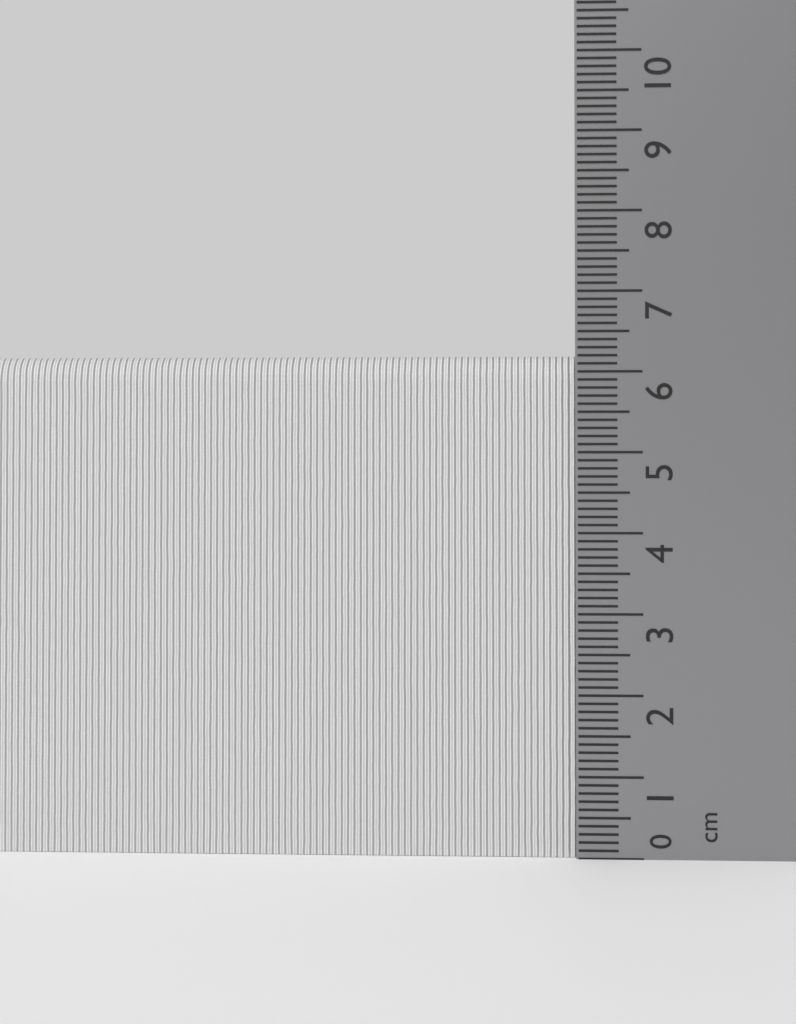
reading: 6.2 cm
